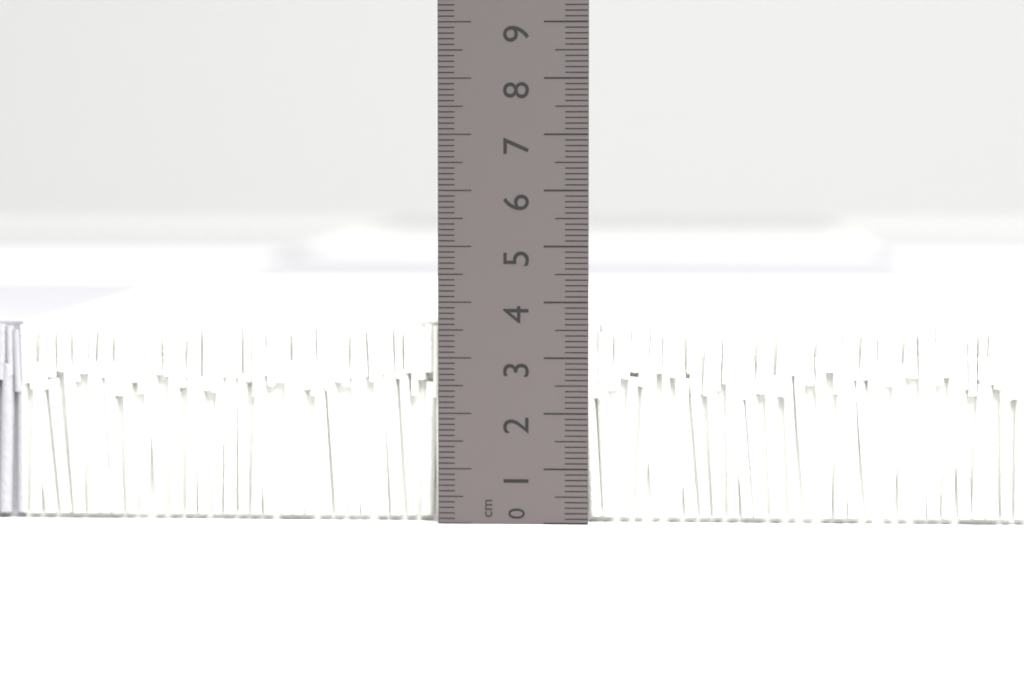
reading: 3.6 cm
